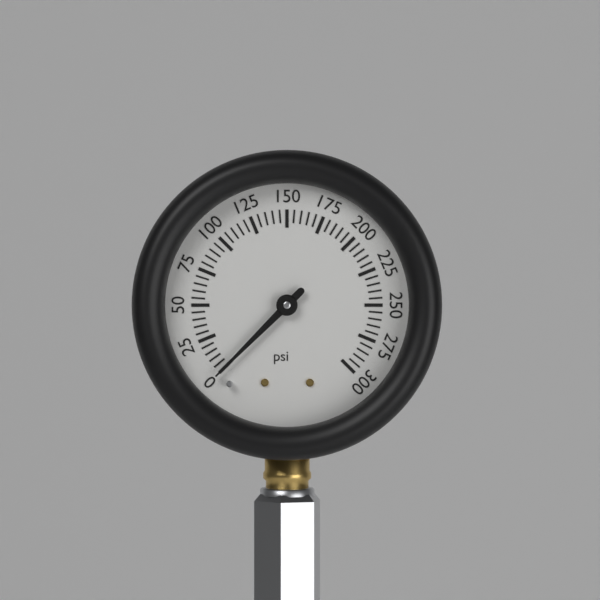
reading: 0 psi
